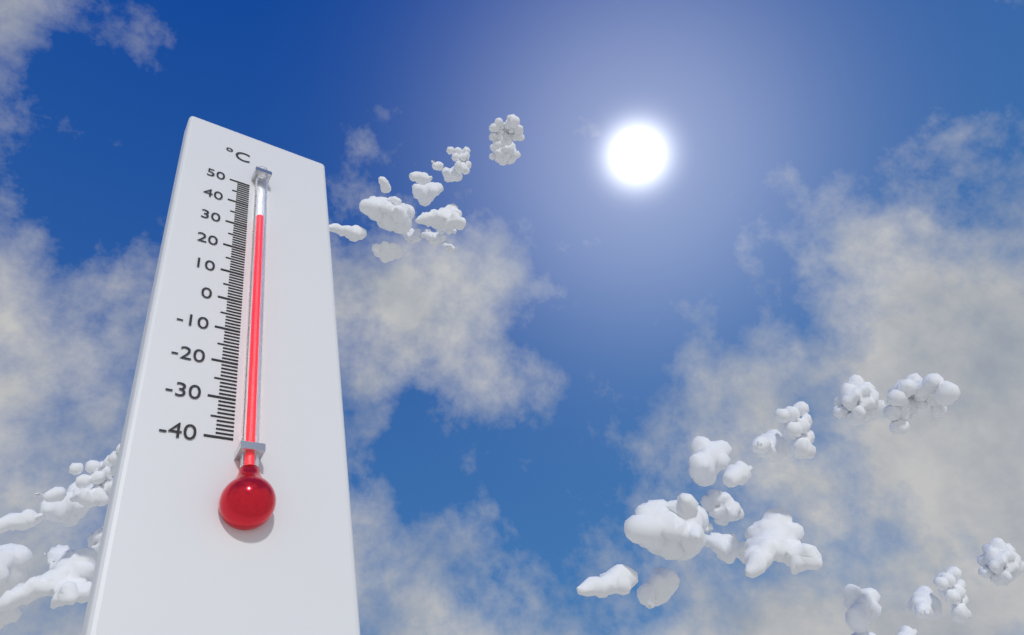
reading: 33 °C
